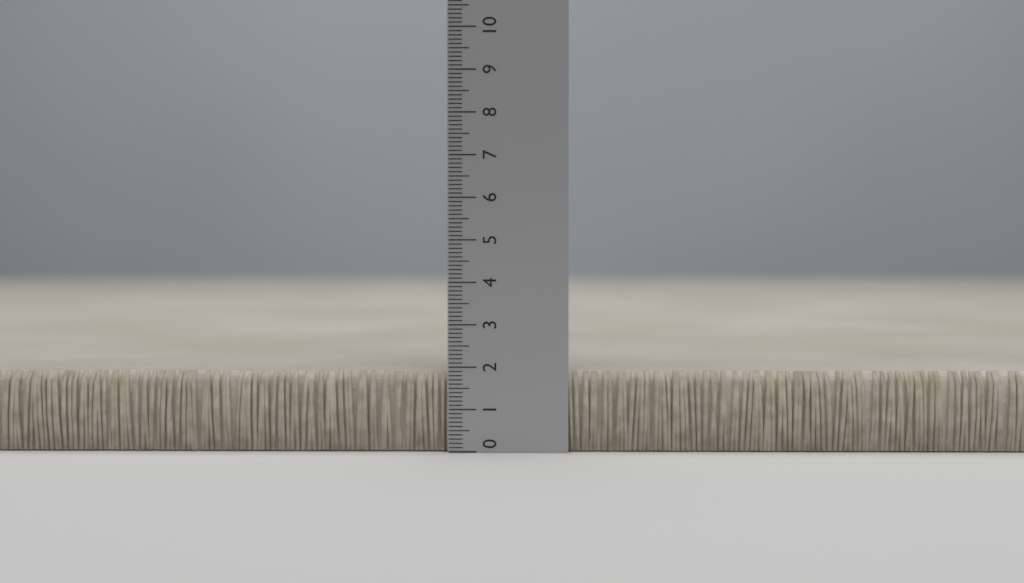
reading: 1.9 (no unit)
